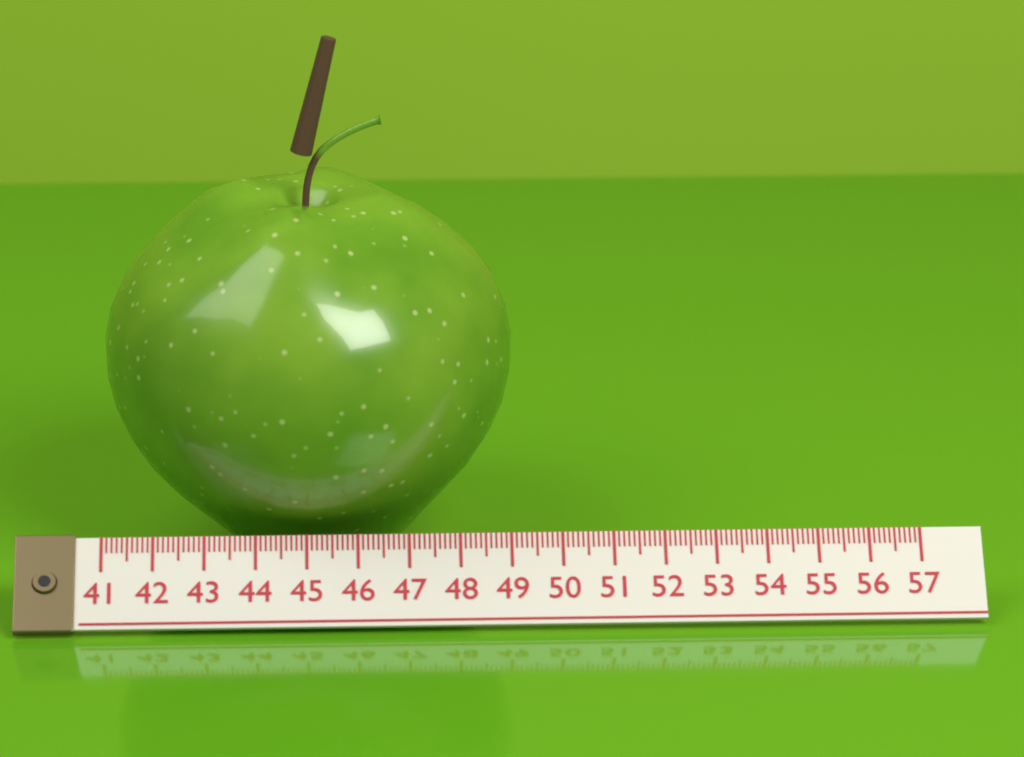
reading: 49.1 (no unit)
